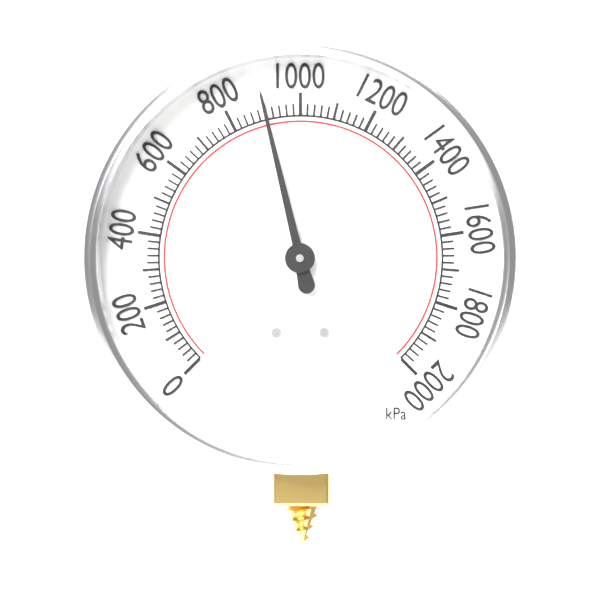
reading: 900 kPa
